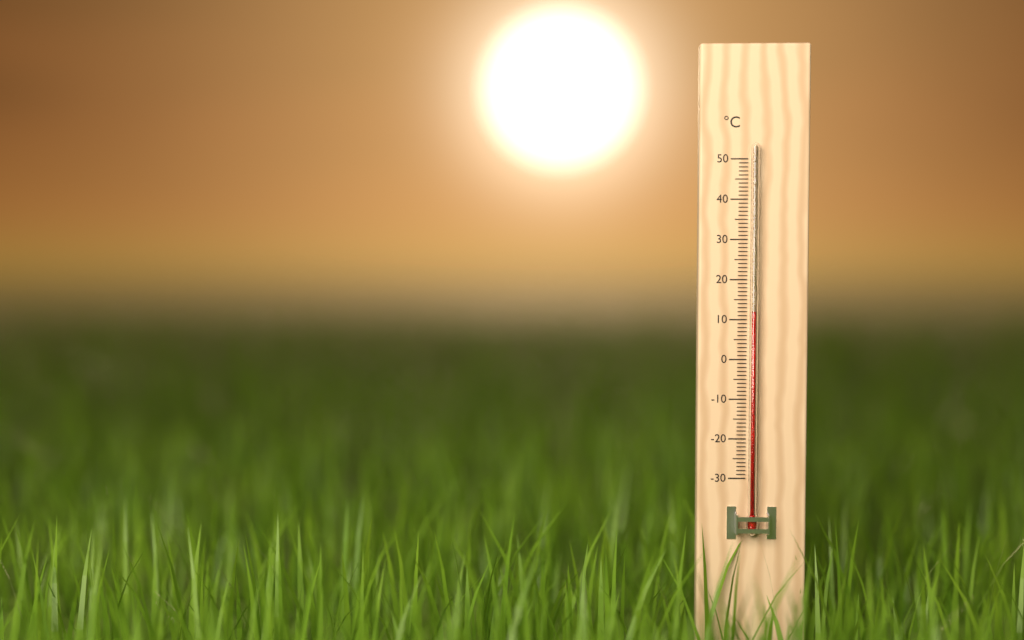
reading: 12 °C
